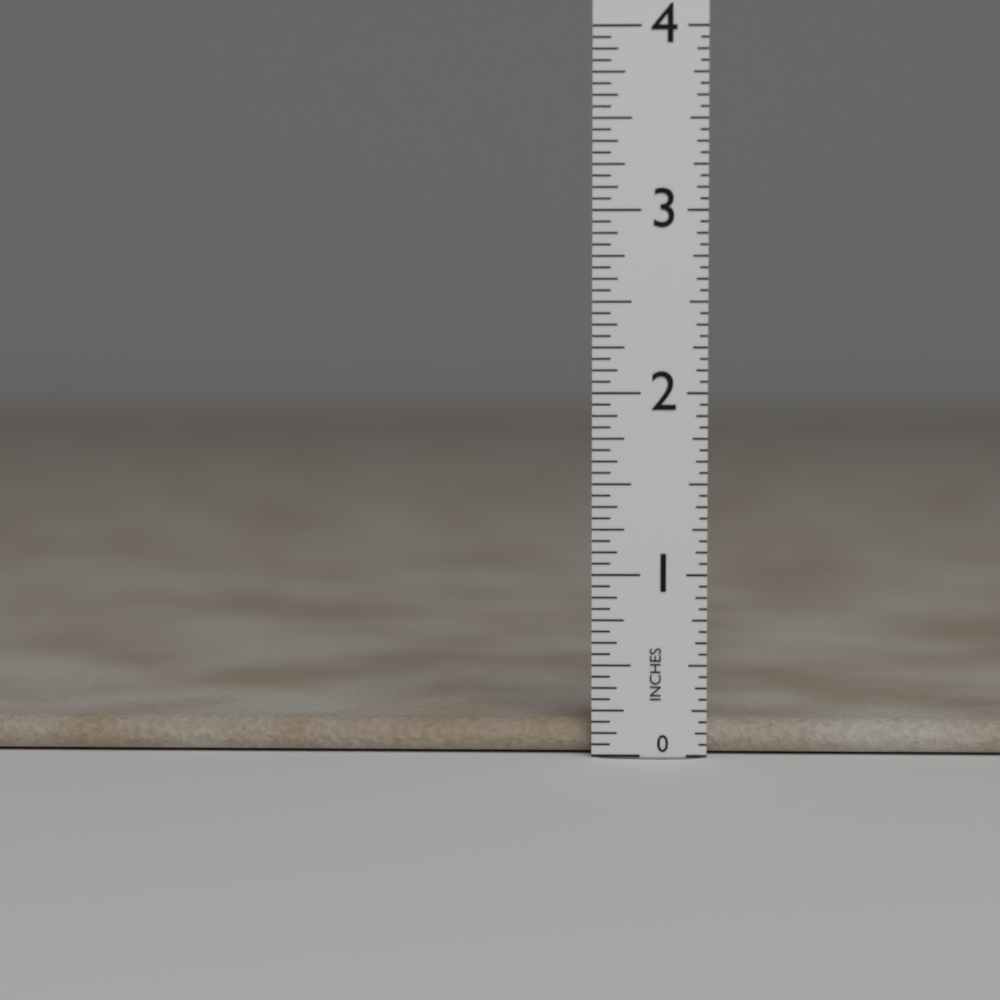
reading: 0.1875 in
